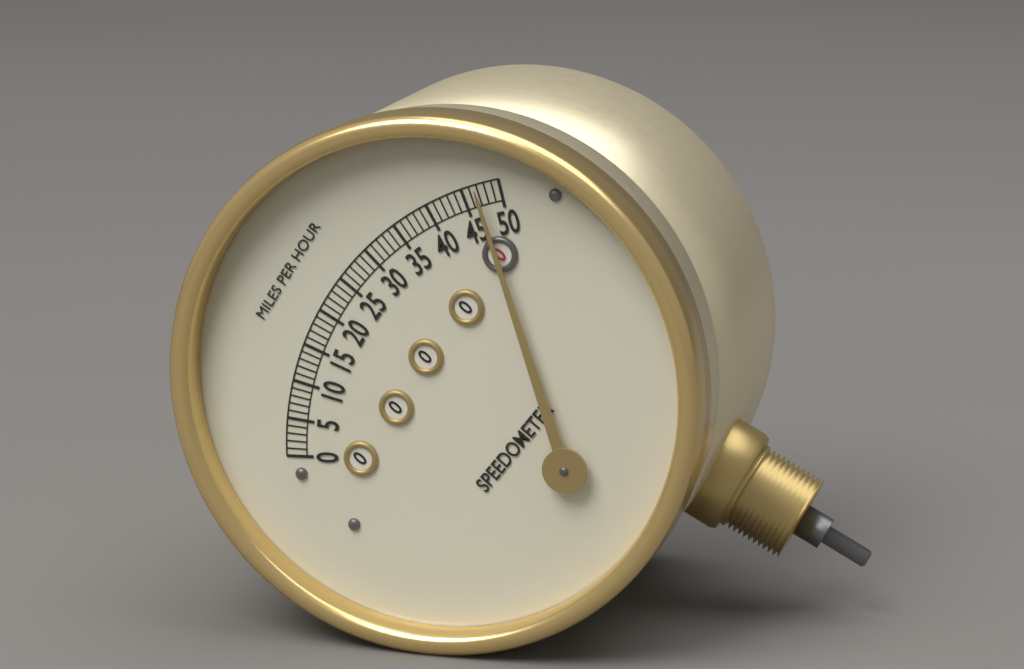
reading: 47 mph
